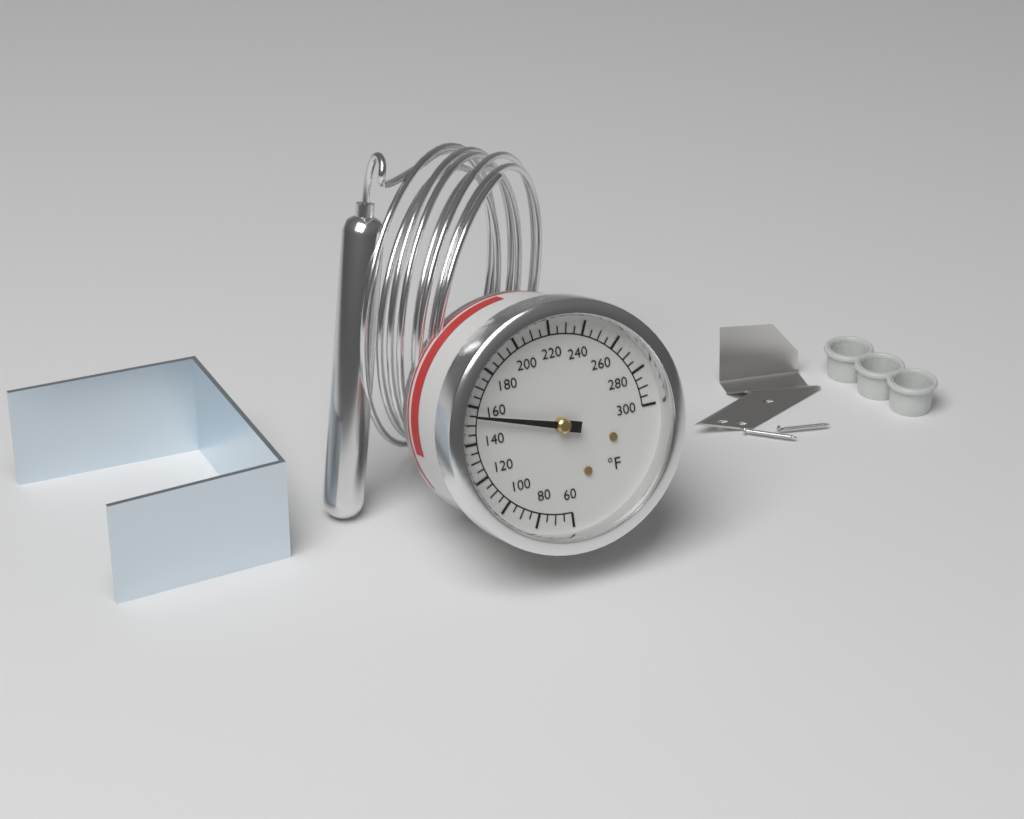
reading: 155 °F
